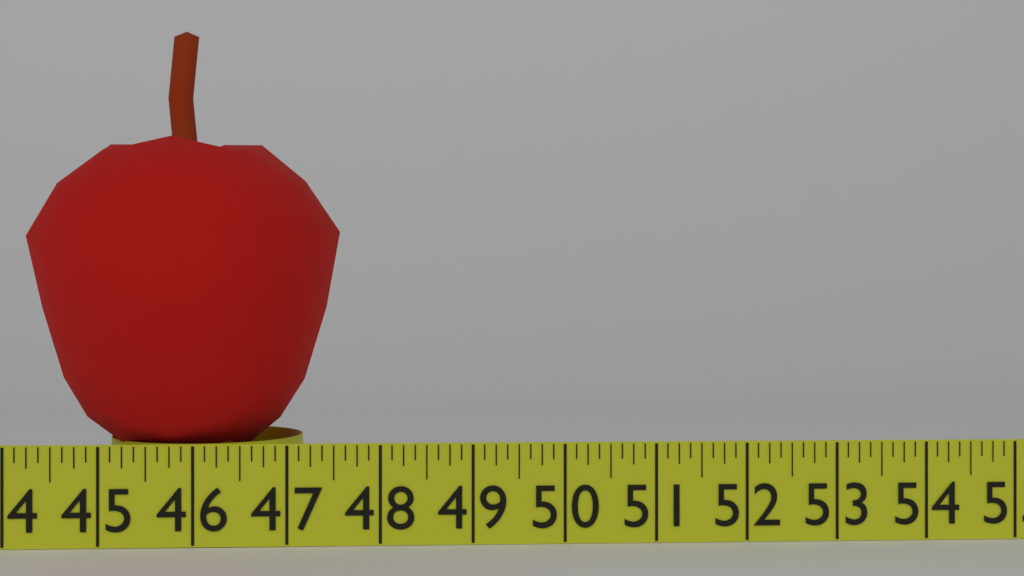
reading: 47.500 in
